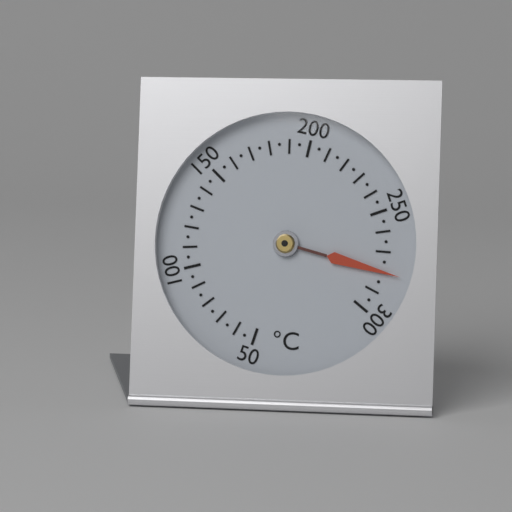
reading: 280 °C
